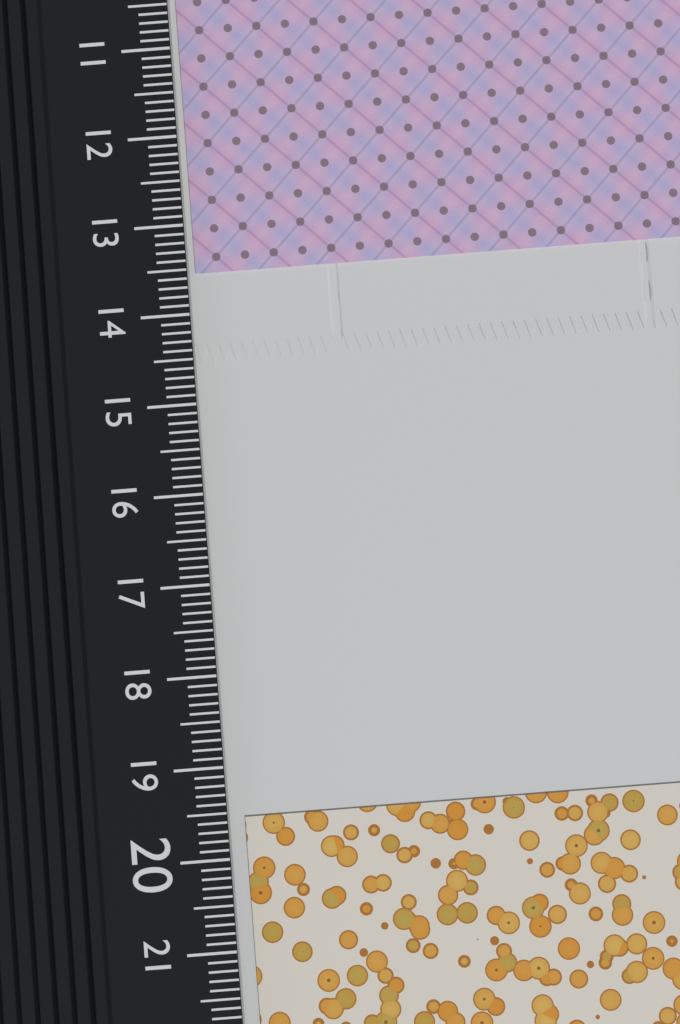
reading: 13.5 cm
